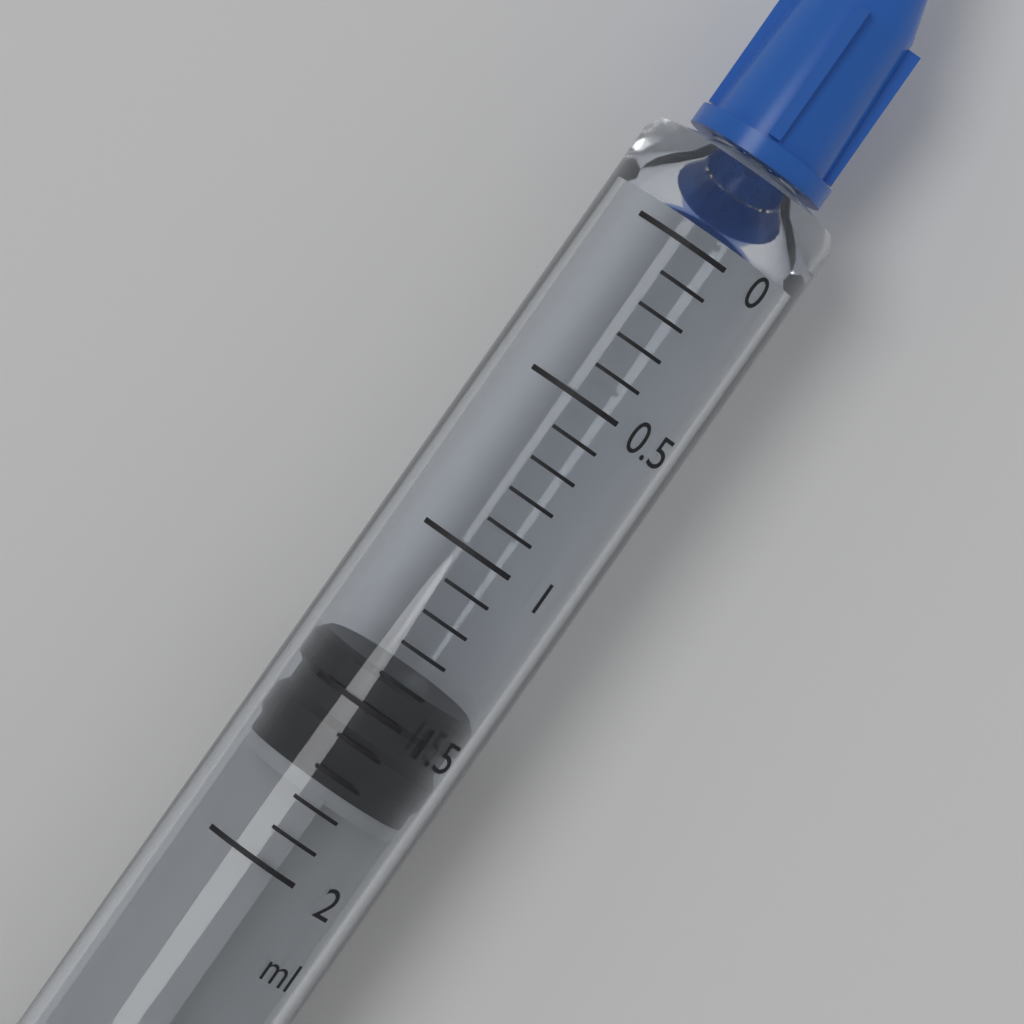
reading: 1.4 ml
